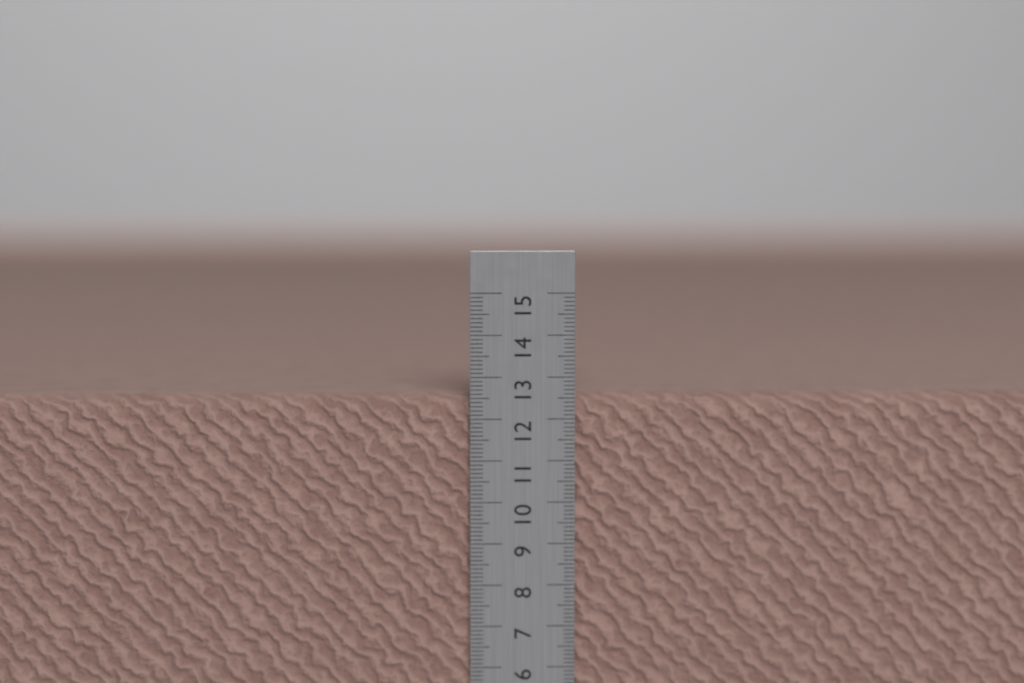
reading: 12.6 cm
